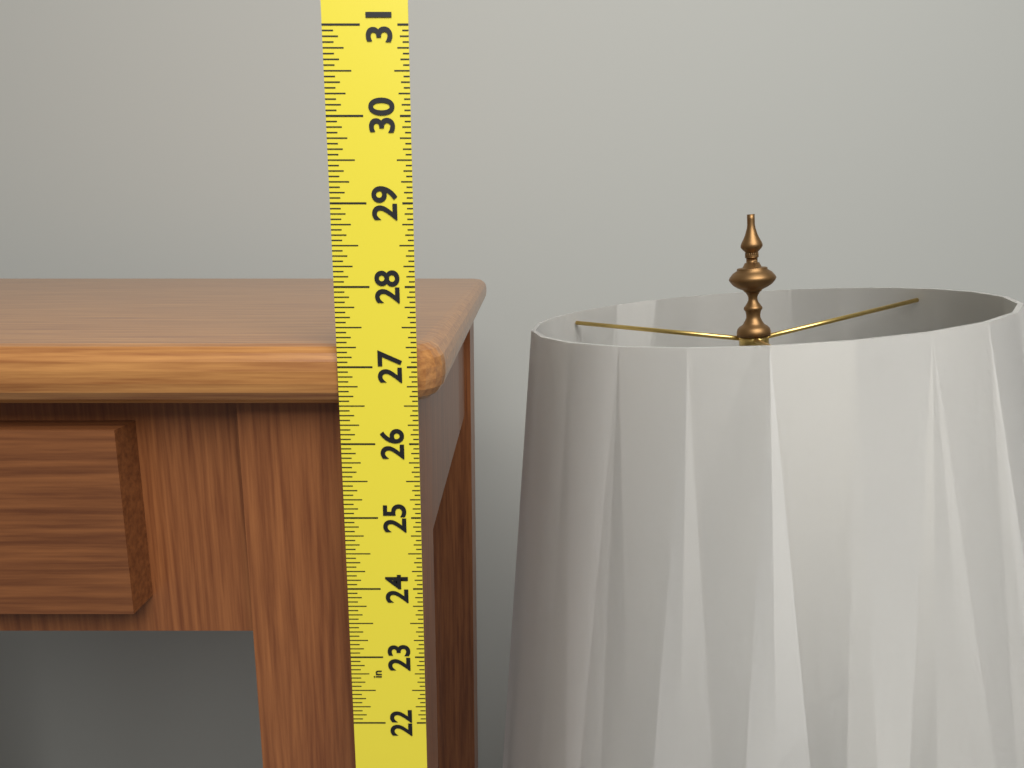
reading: 27.2500 in
